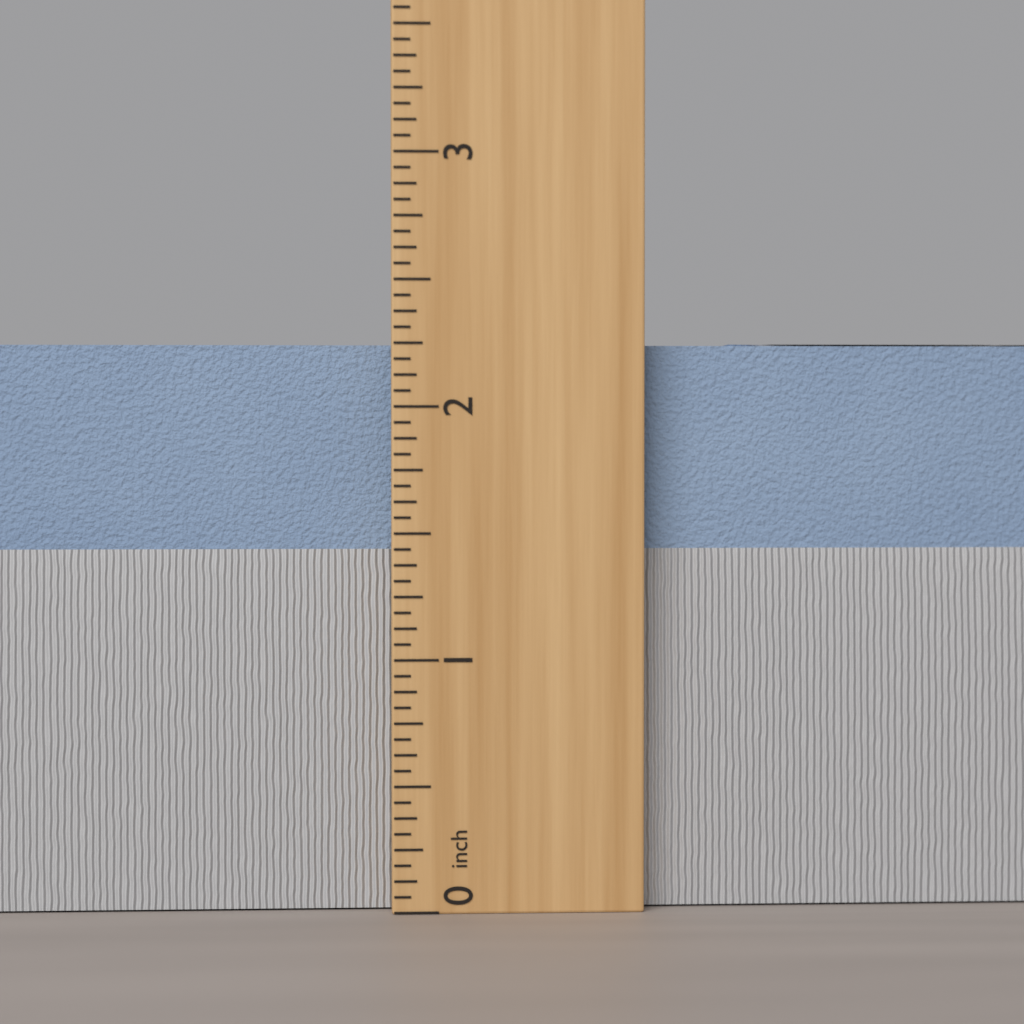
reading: 2.2500 inch
